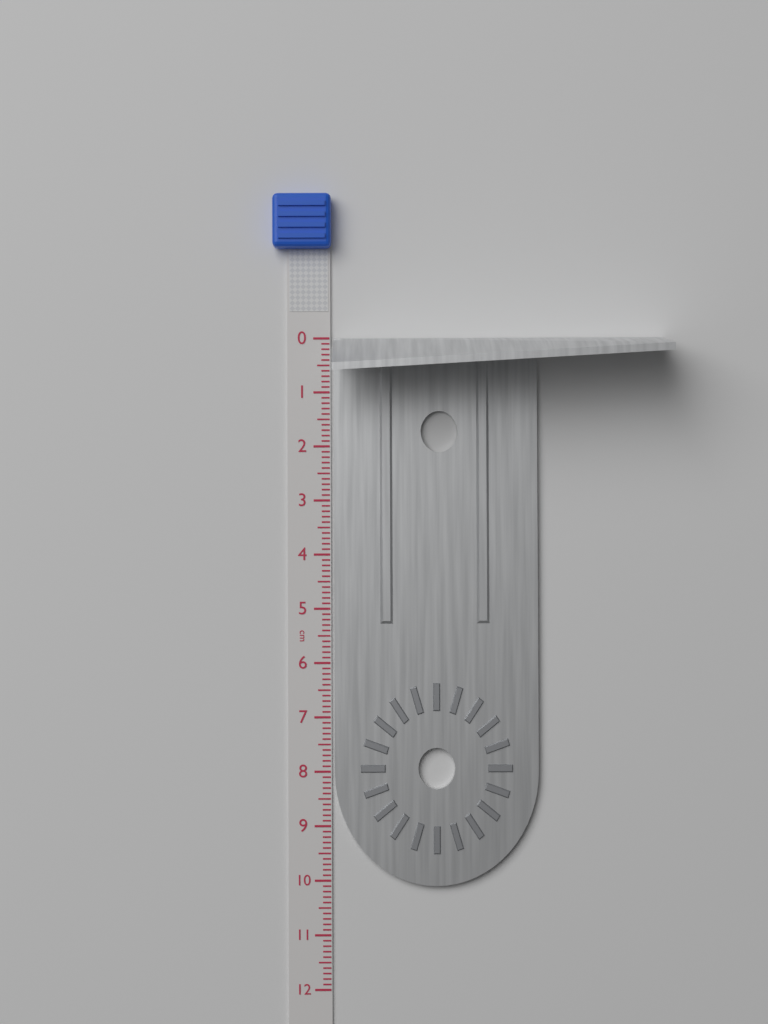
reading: 10.1 cm
